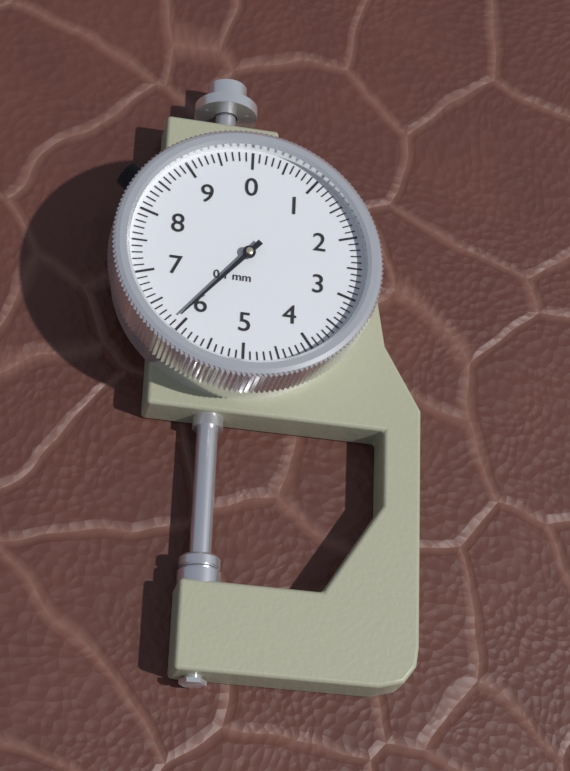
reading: 6.1 mm
